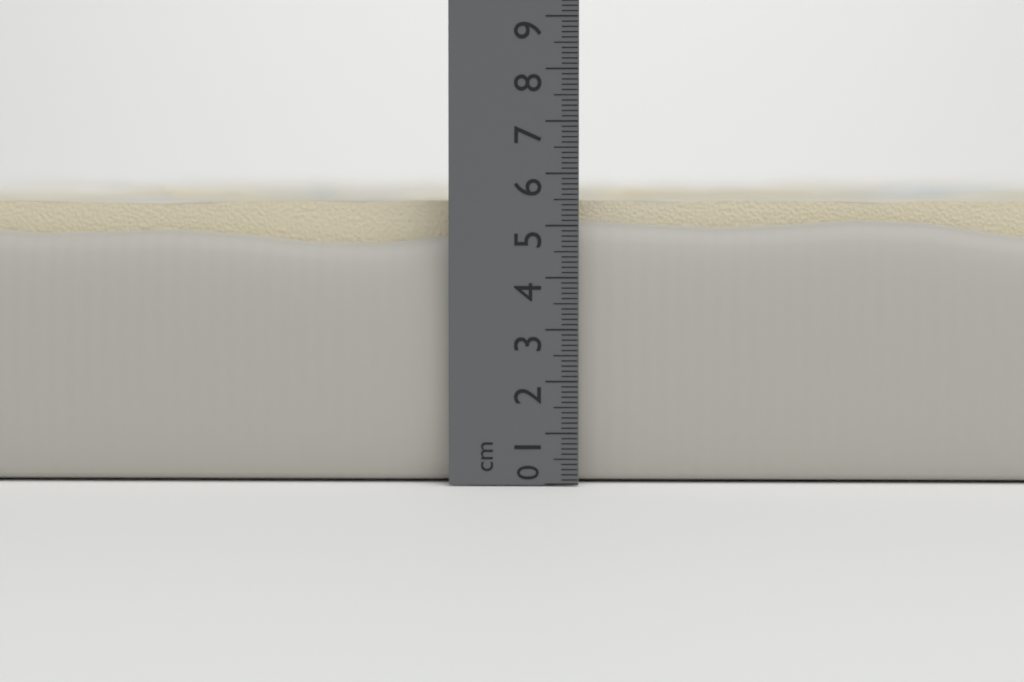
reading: 5.7 cm
